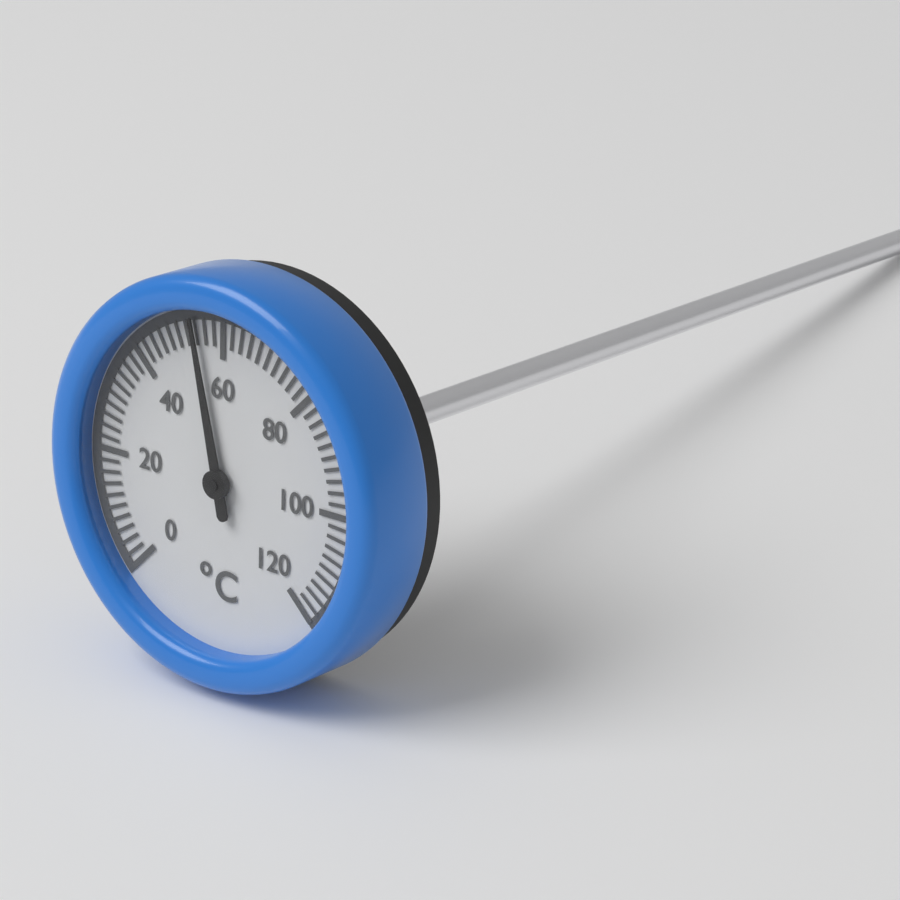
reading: 54 °C
